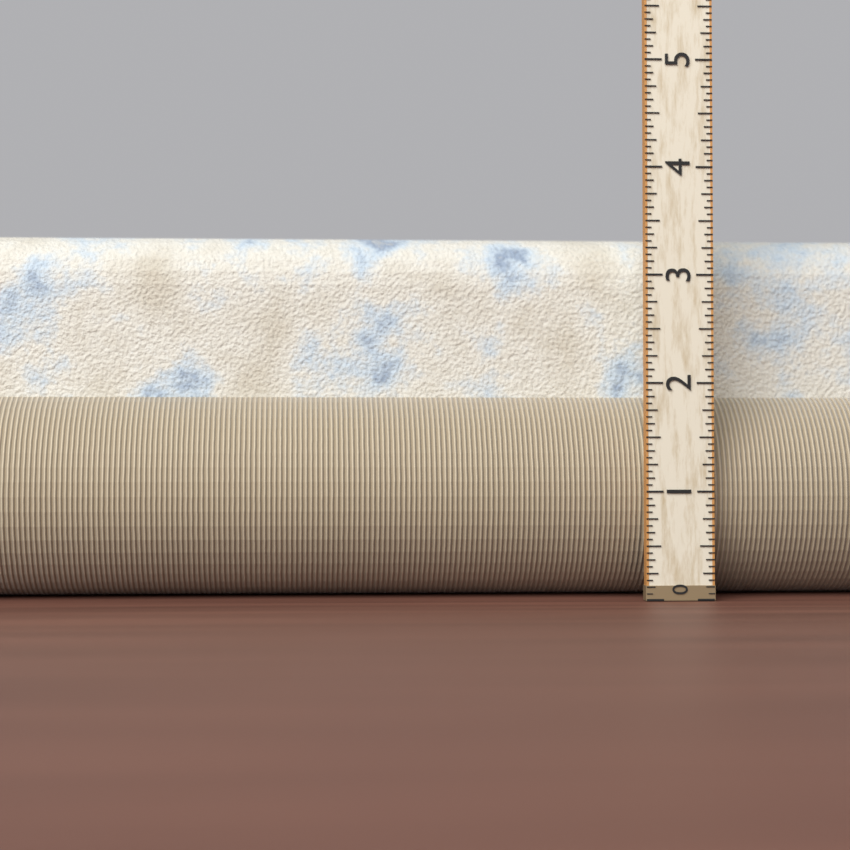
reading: 3.4375 (no unit)
